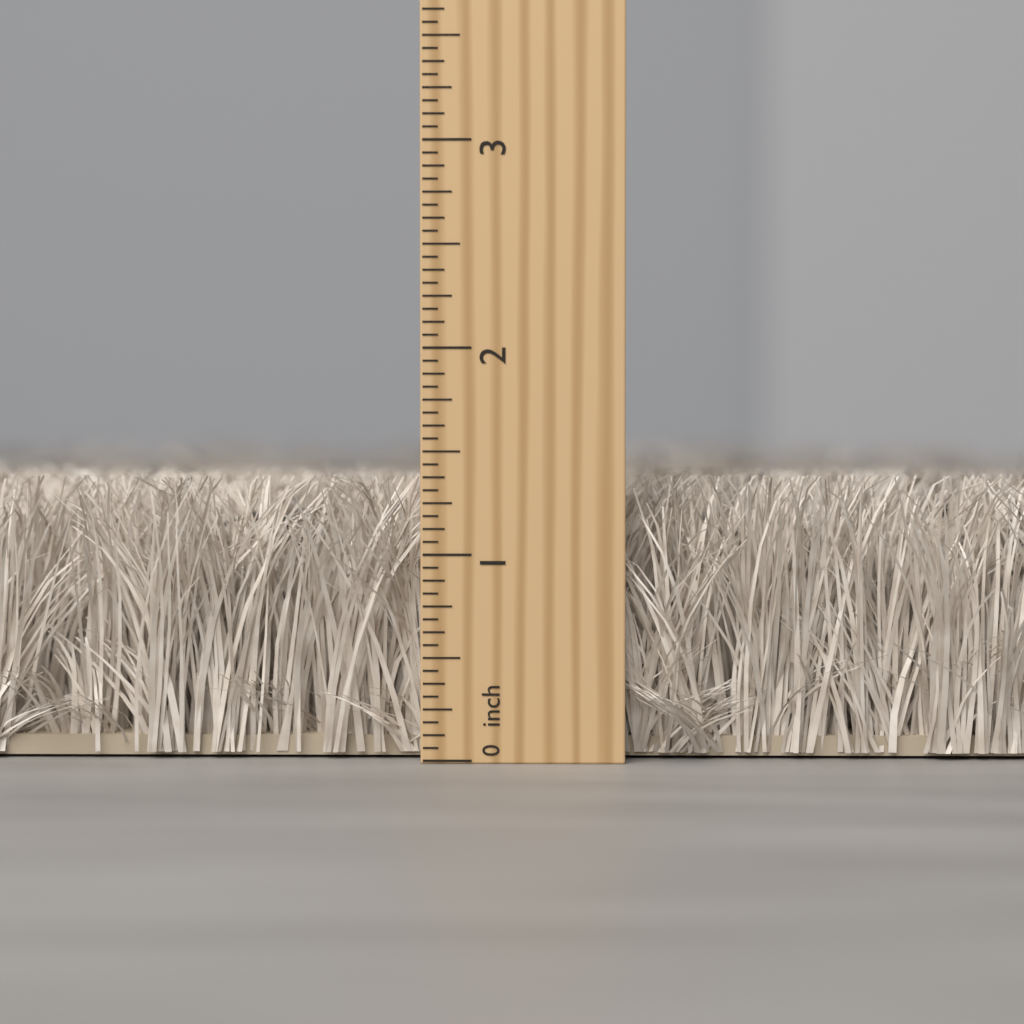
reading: 1.3750 inch
